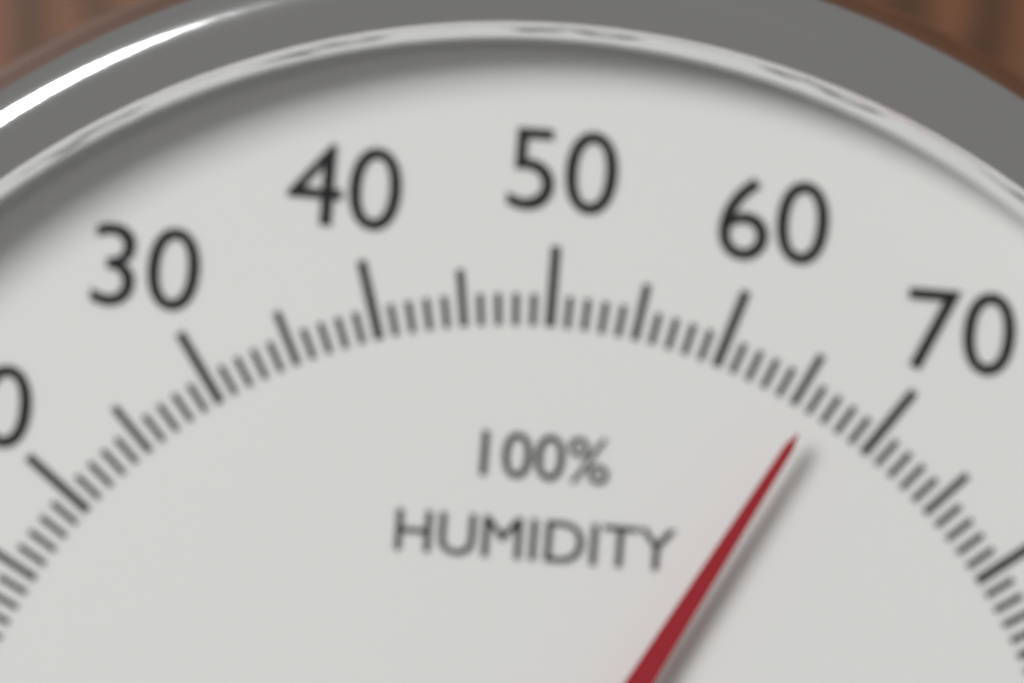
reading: 66 %
